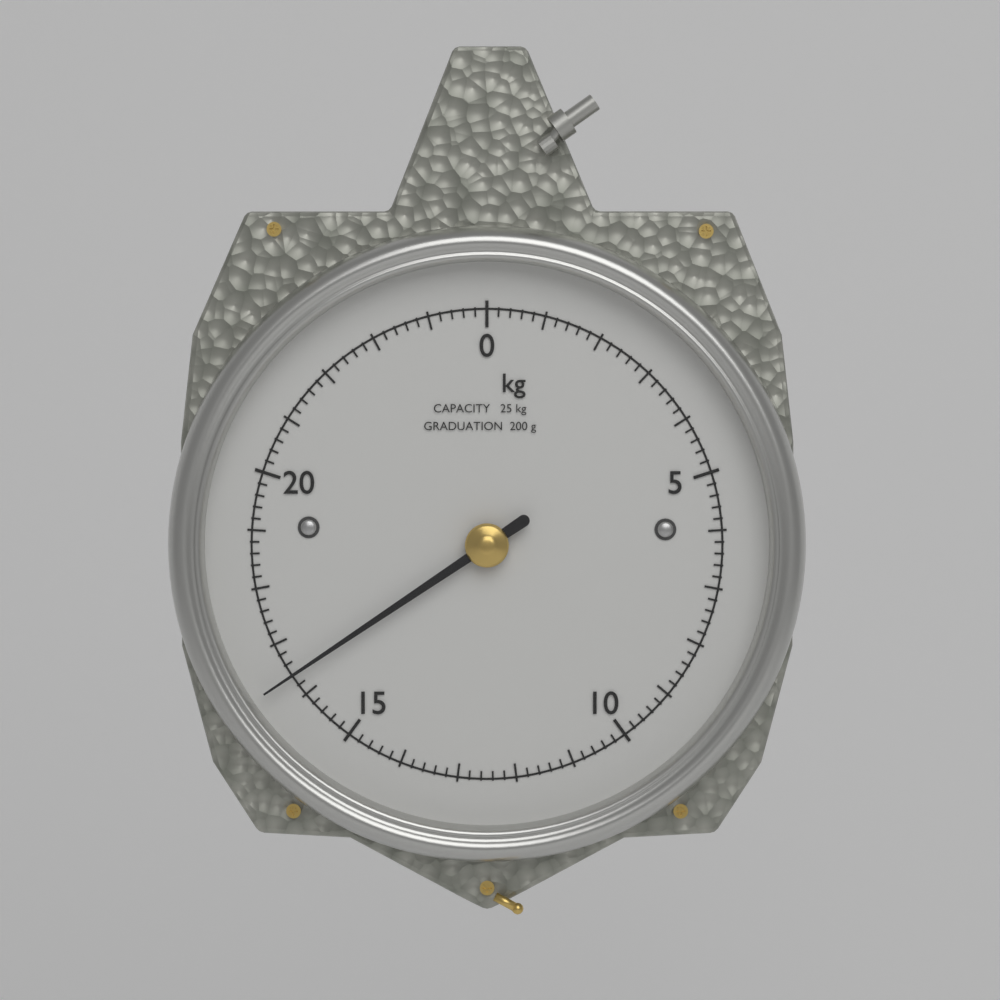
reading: 16.4 kg
